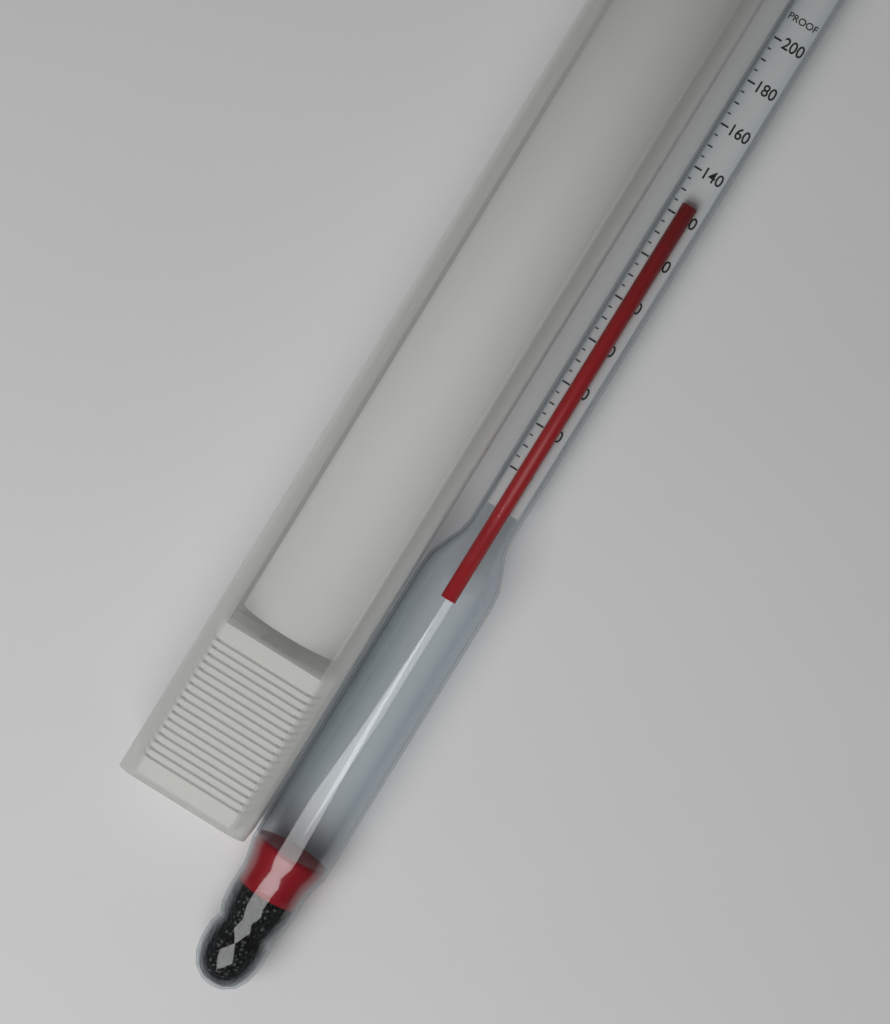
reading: 125 proof
